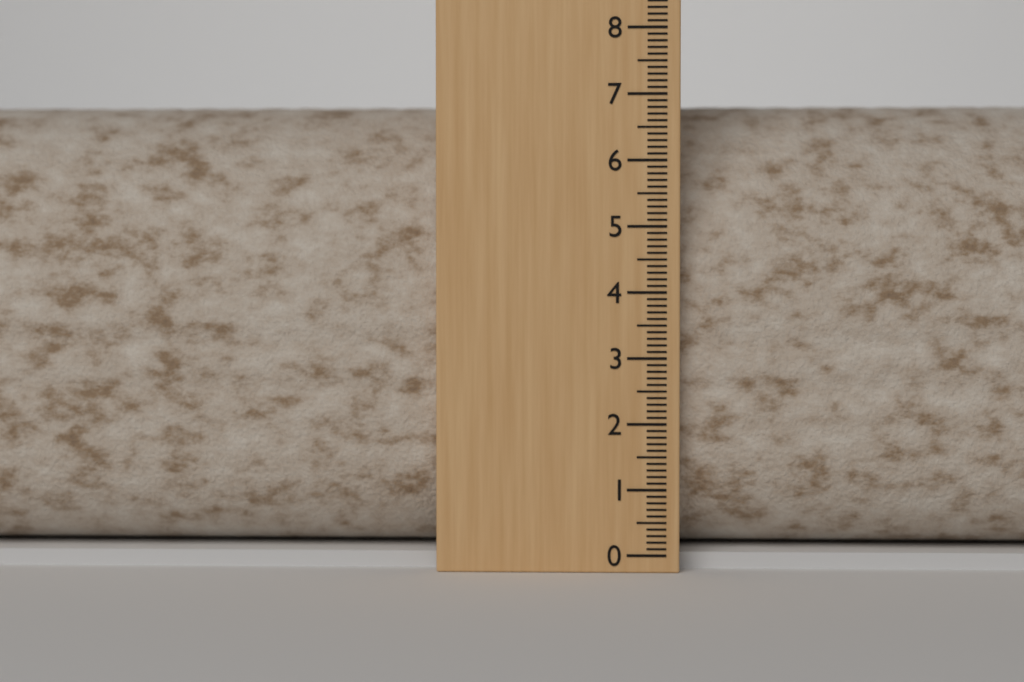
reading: 7.0 (no unit)
